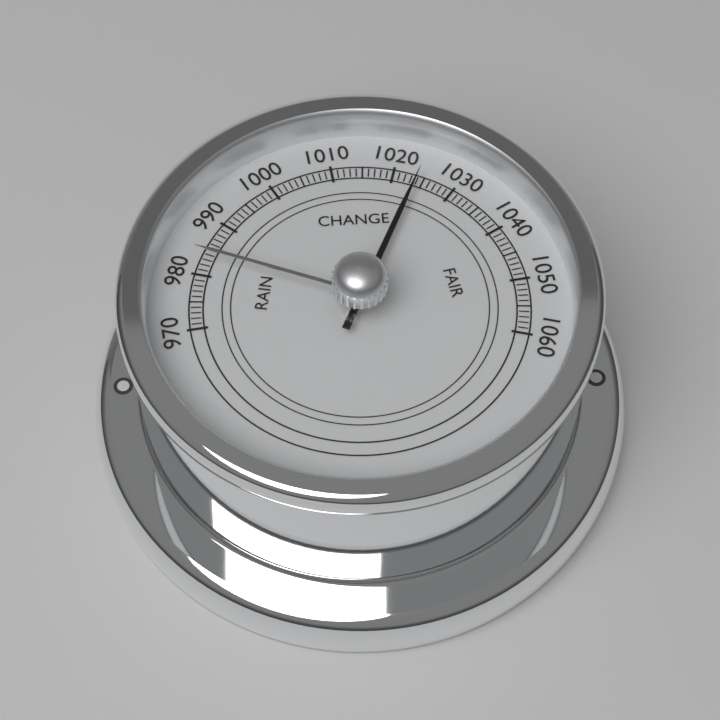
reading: 1024 (no unit)
